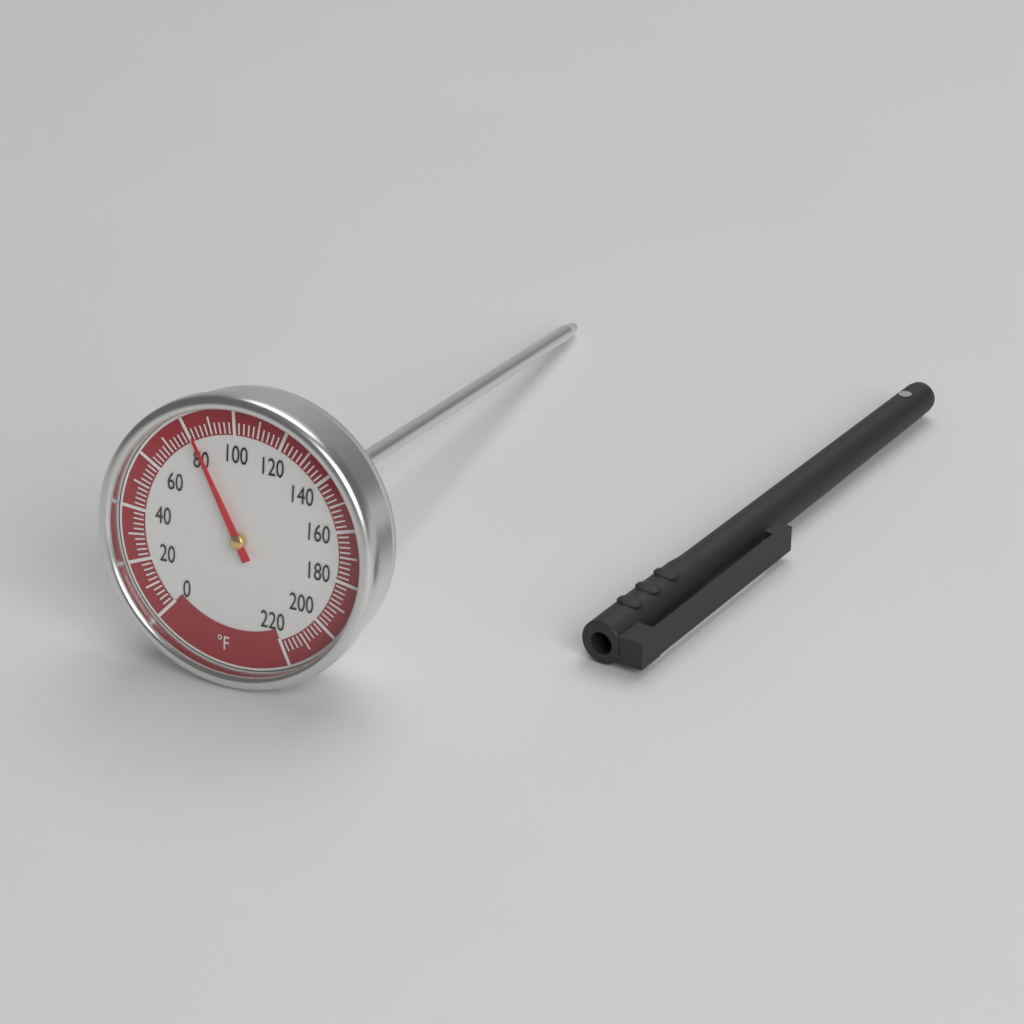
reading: 82 °F
